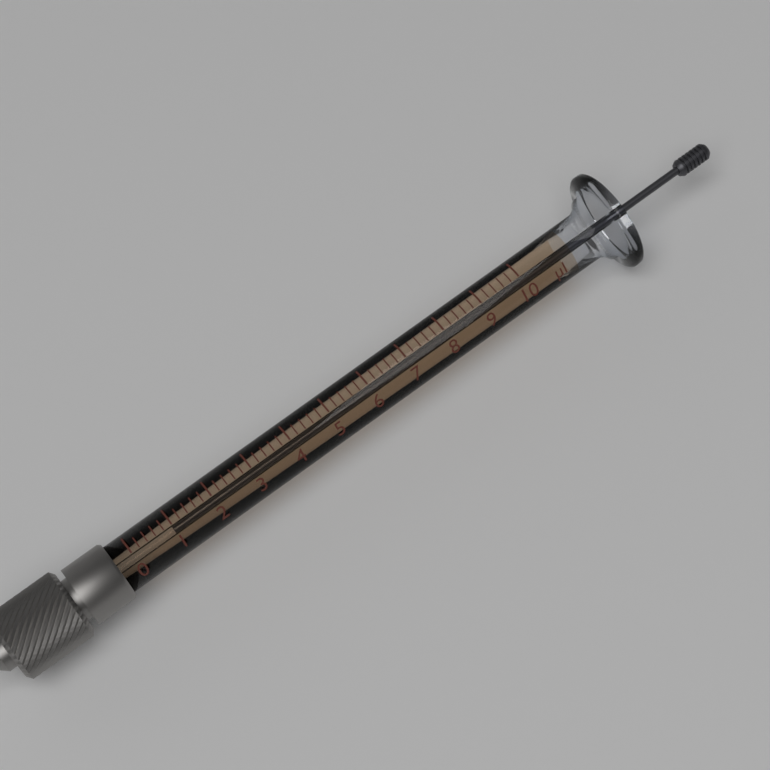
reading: 1.0 µl
